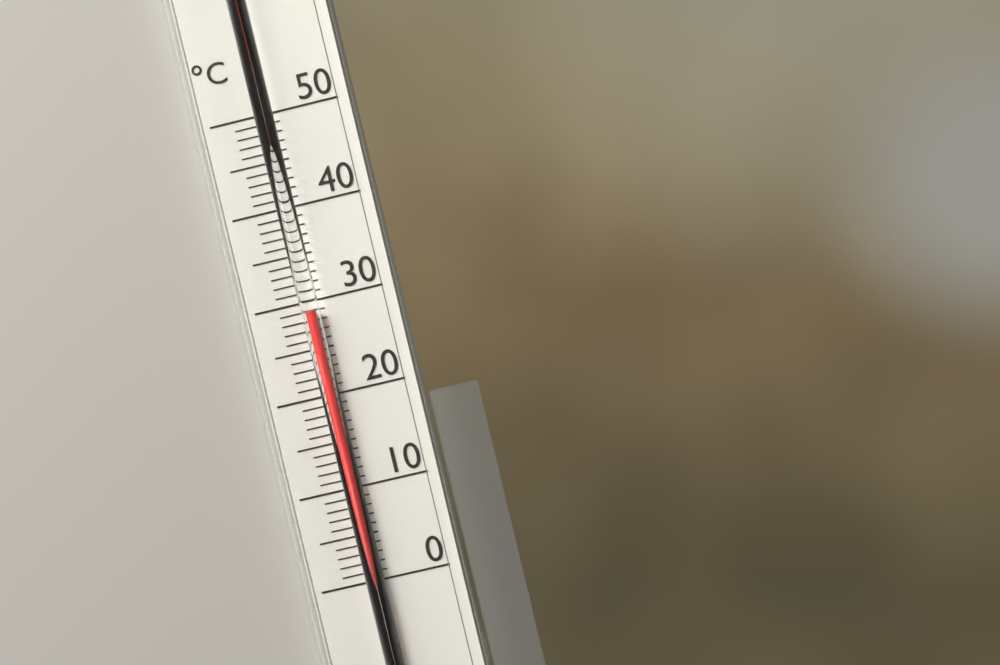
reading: 29 °C
